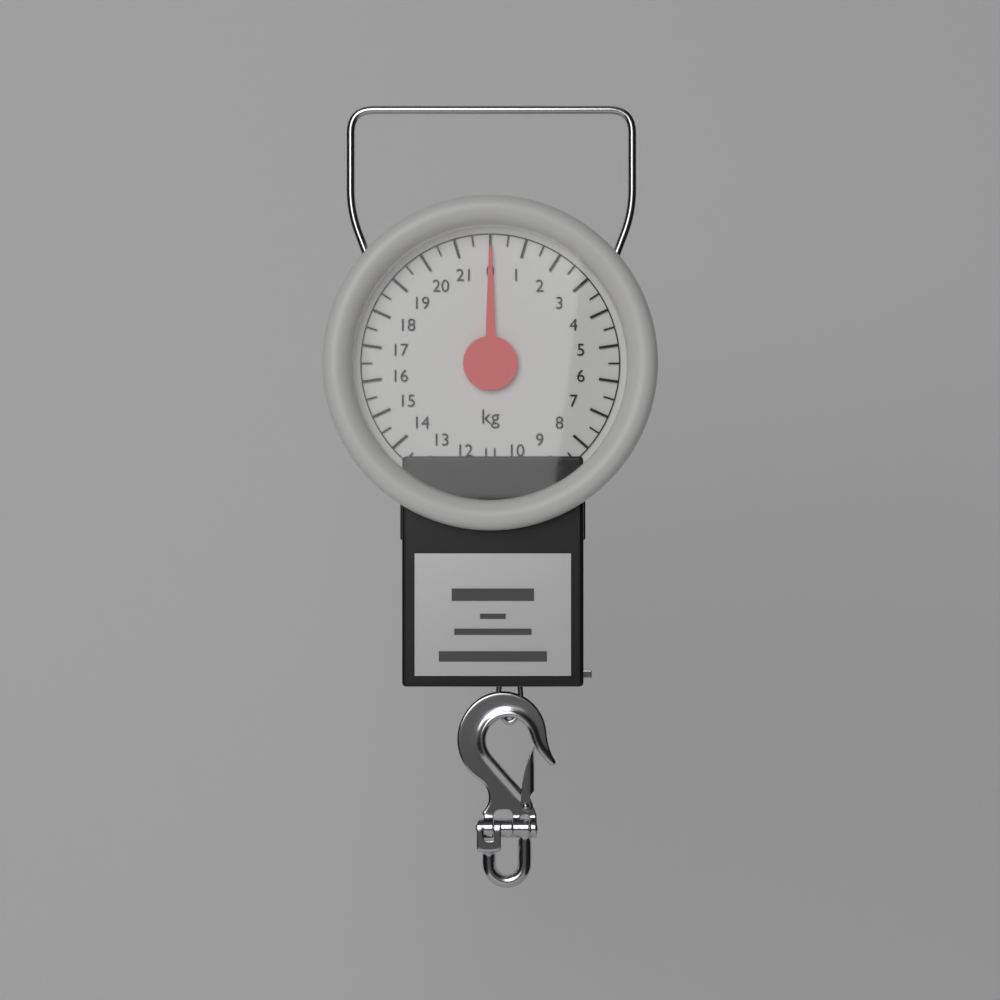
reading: 0.0 kg
